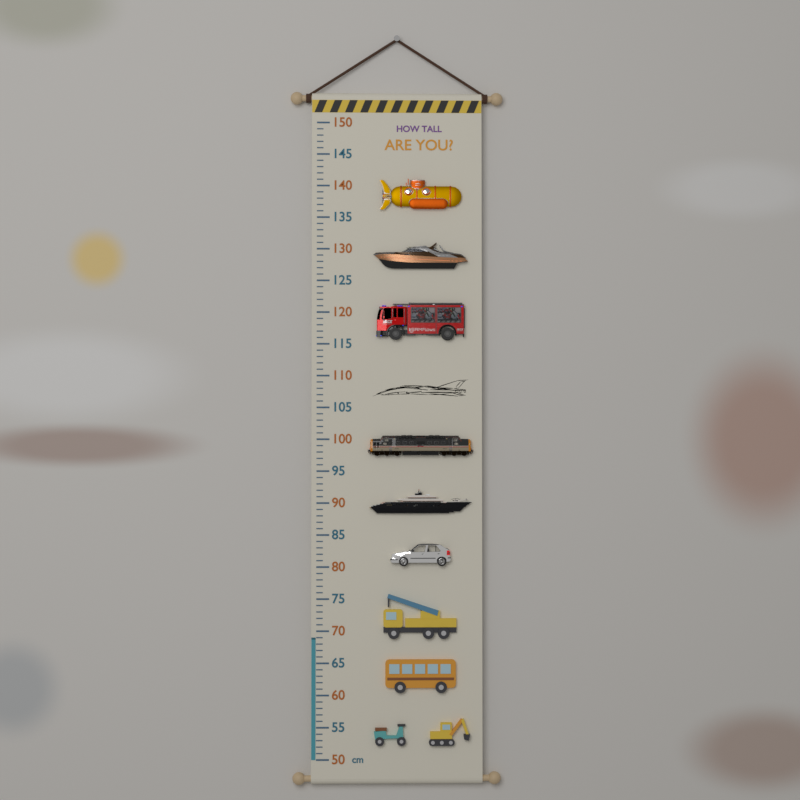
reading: 69 cm
